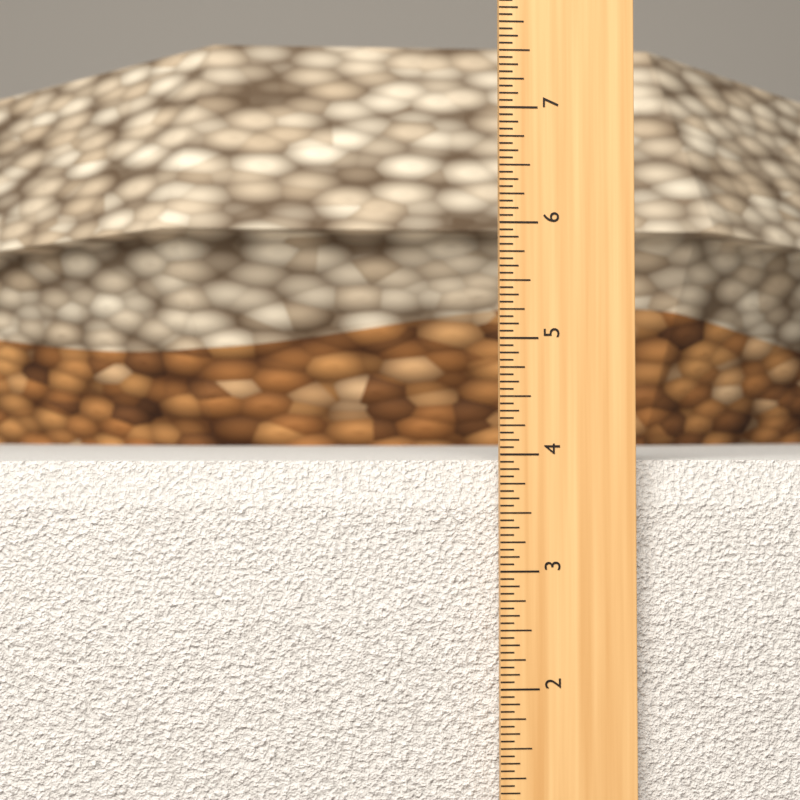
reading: 3.9375 in
